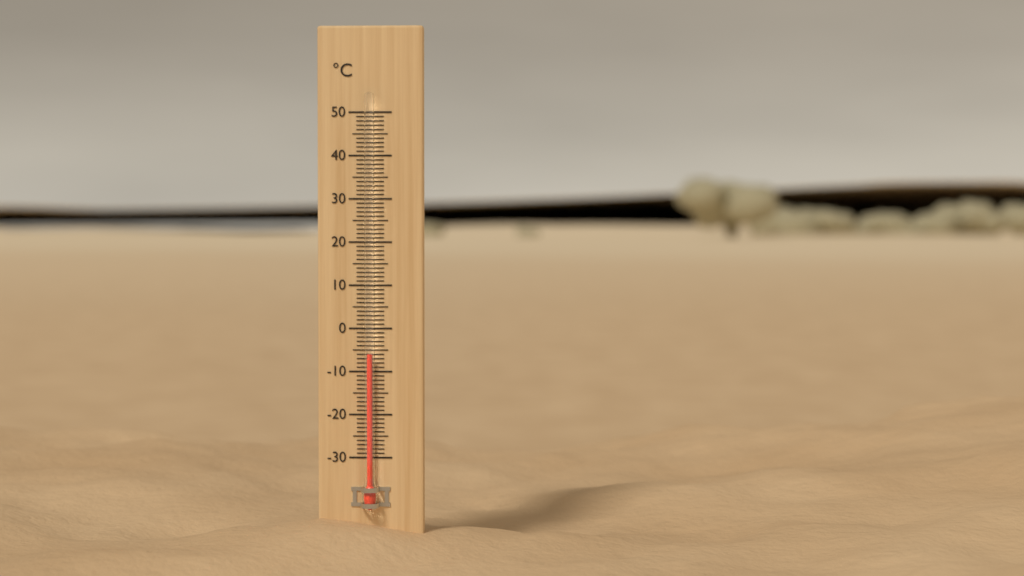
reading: -6 °C
